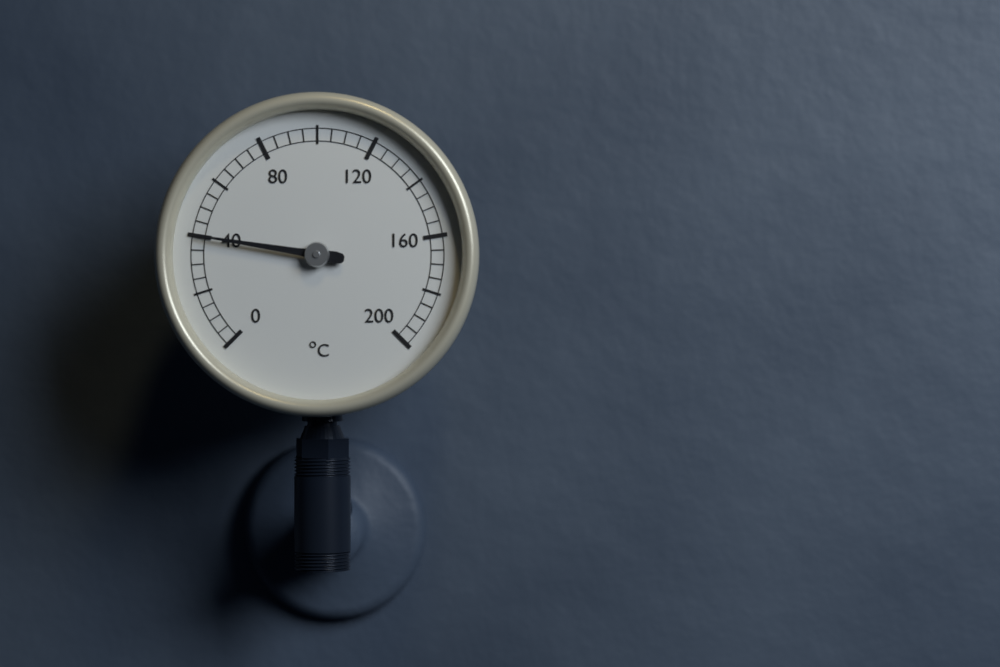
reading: 40 °C
